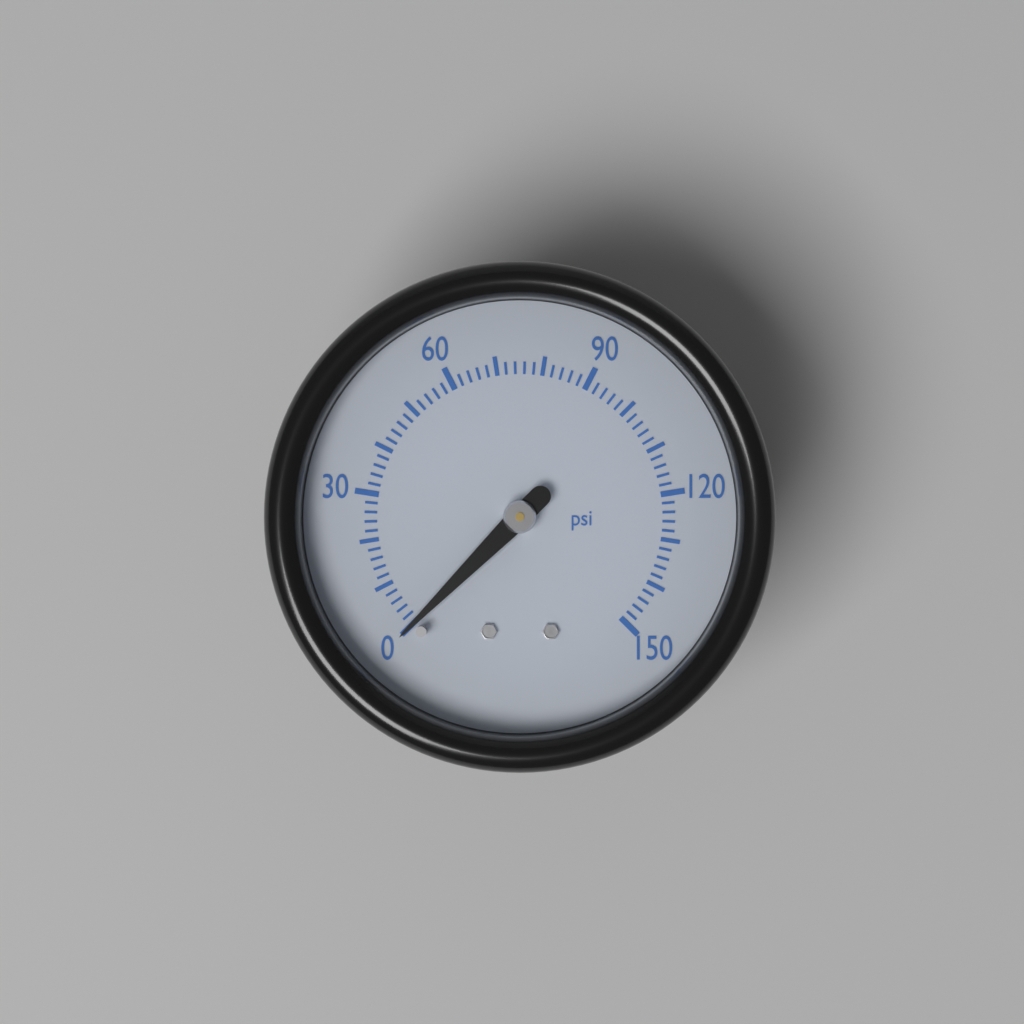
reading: 0 psi
